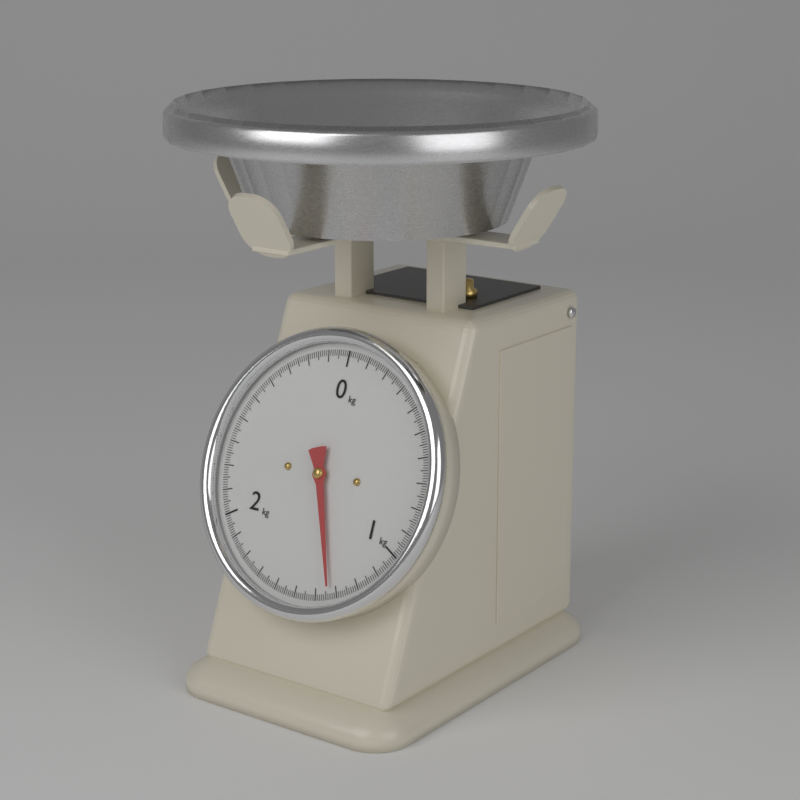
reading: 1.33 kg
